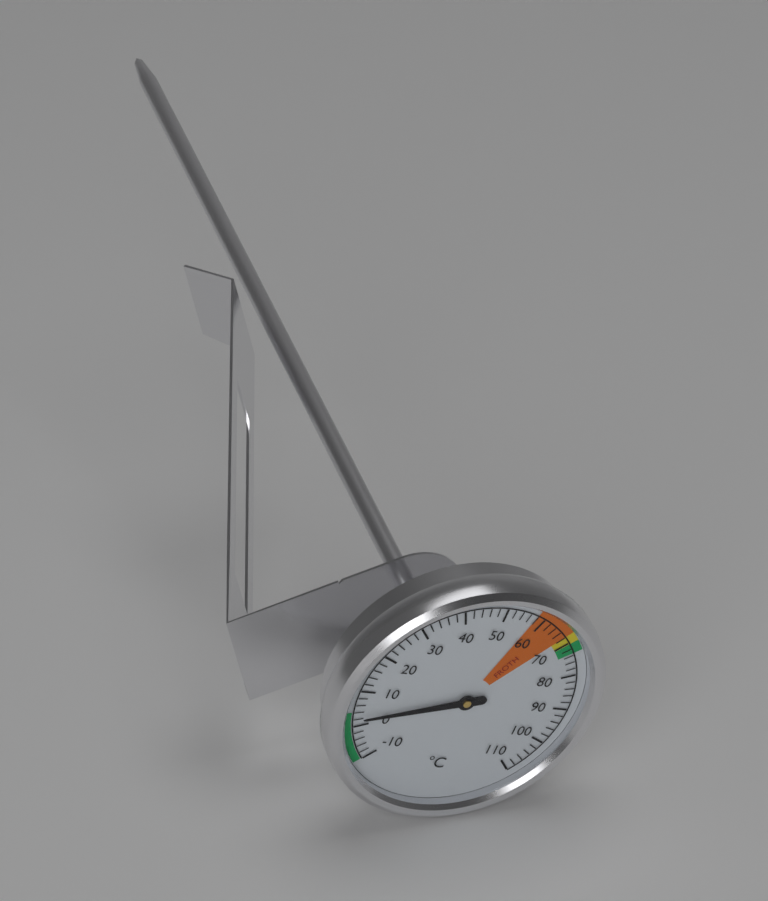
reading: 2 °C
